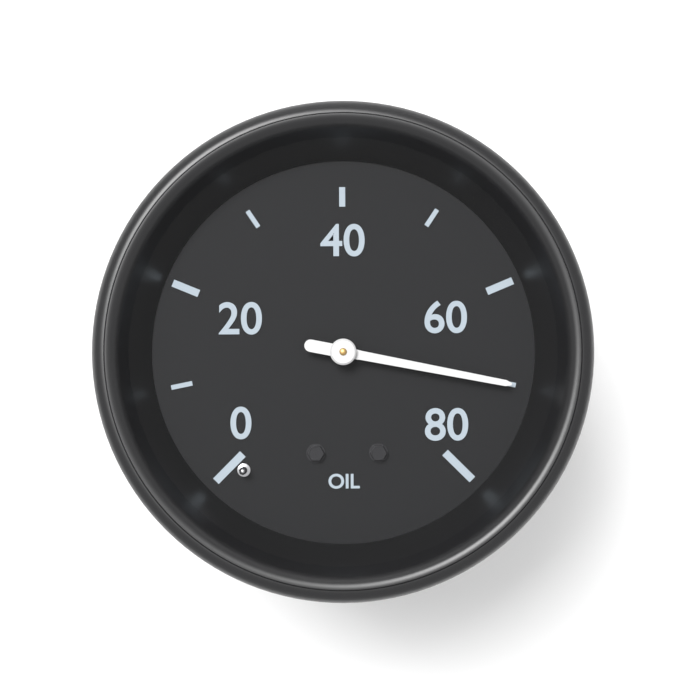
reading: 70 (no unit)
